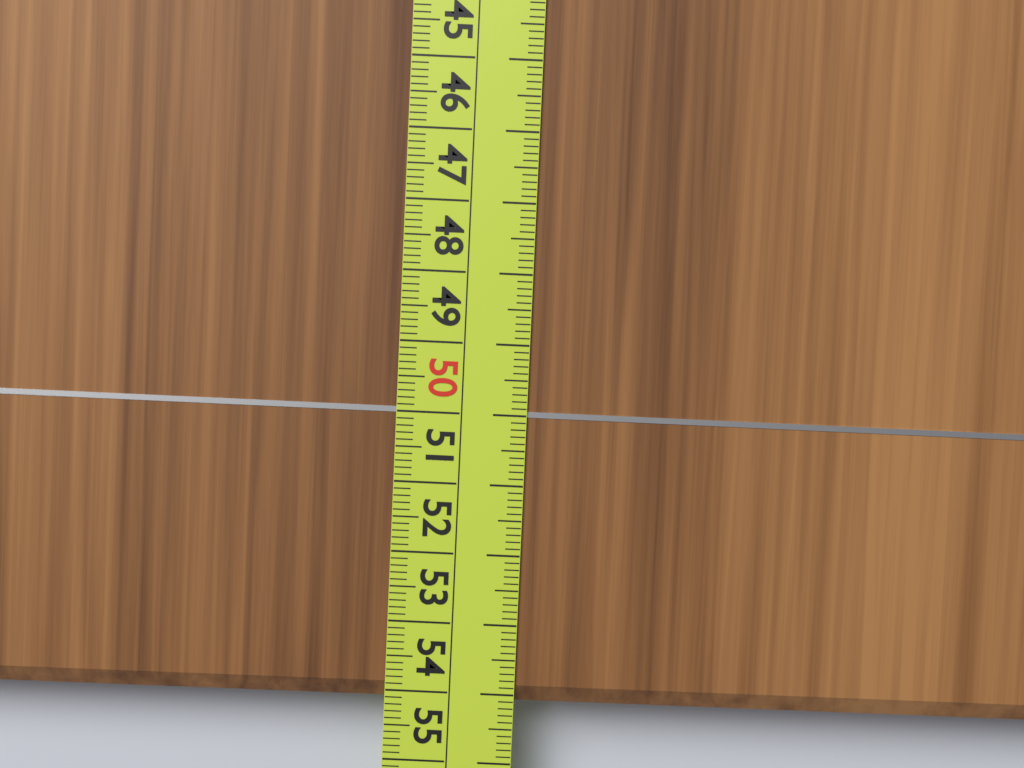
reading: 54.2 cm
